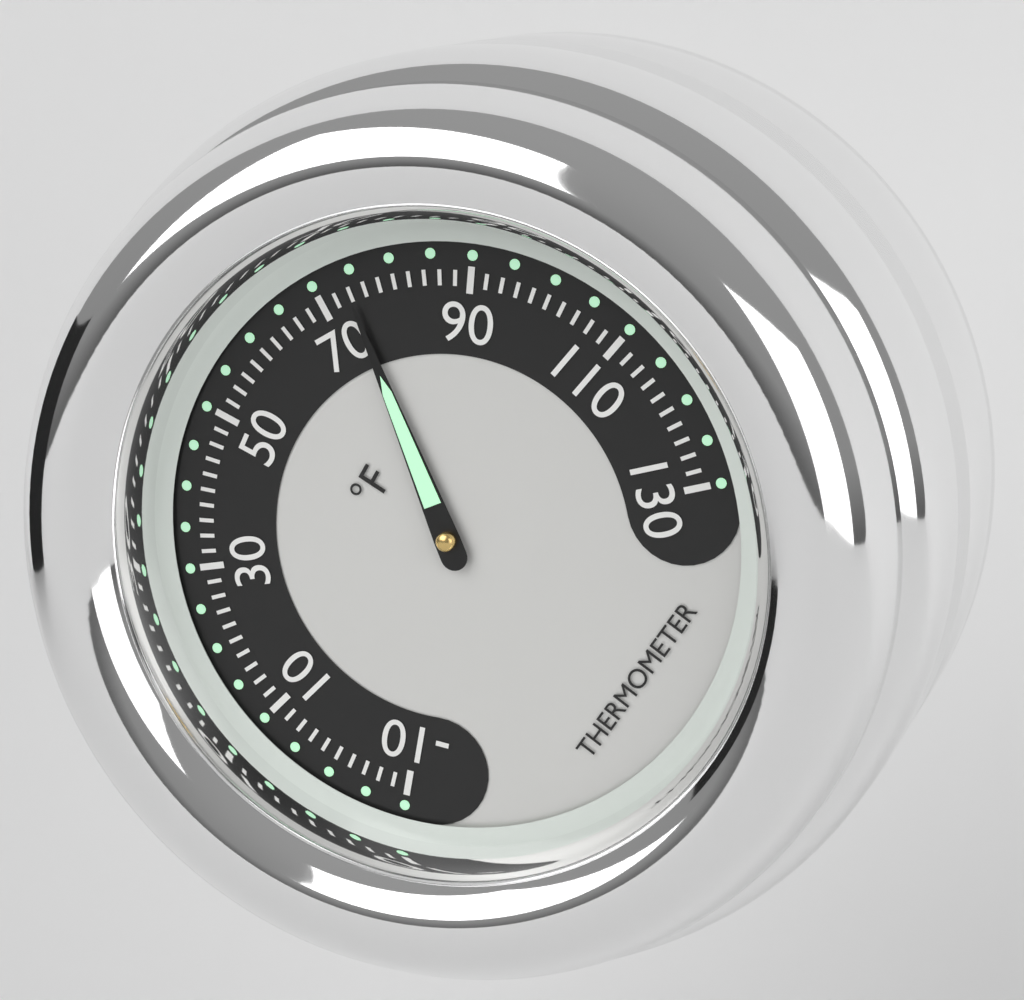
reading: 74 °F
